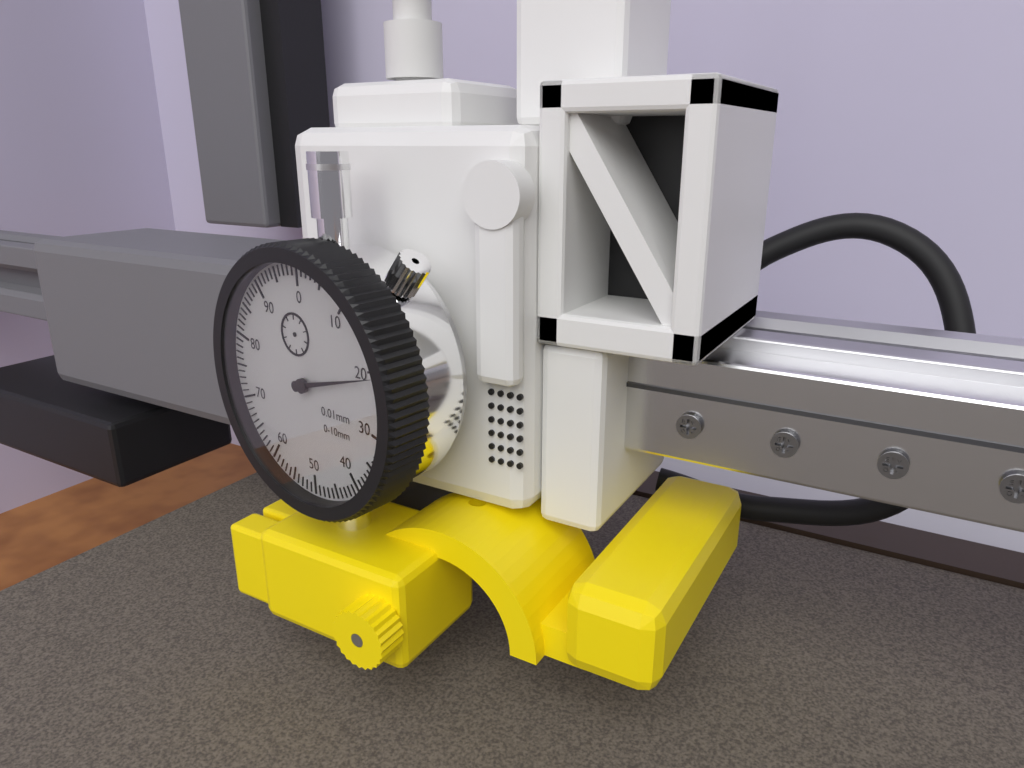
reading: 21 0.01mm
